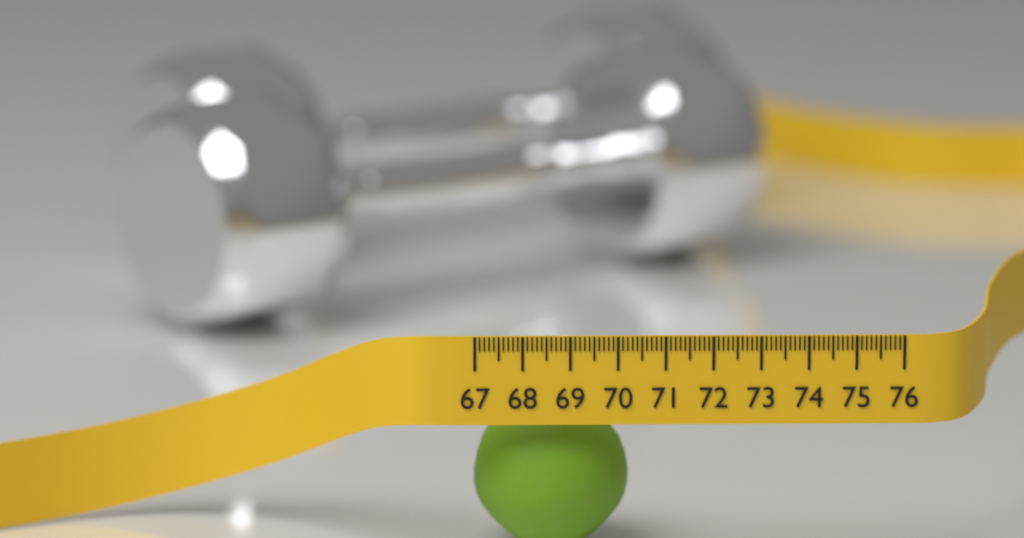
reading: 70.3 (no unit)
